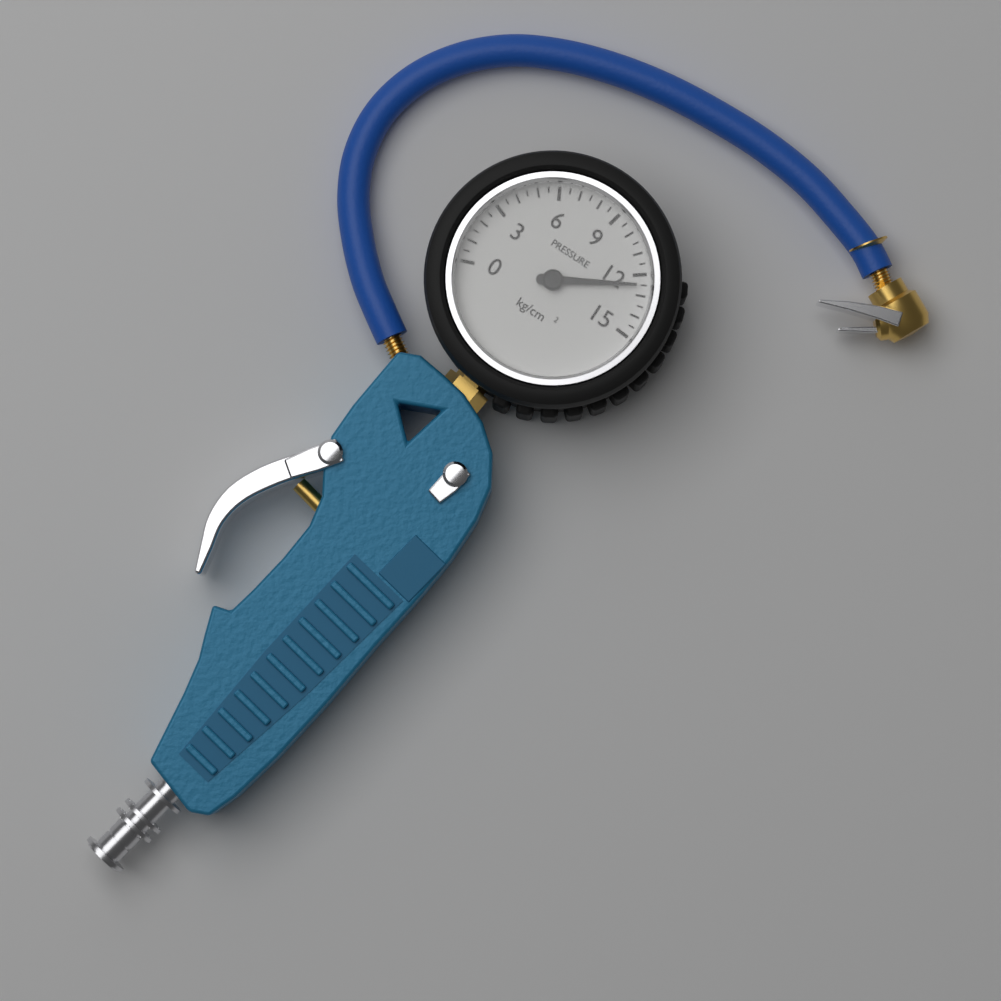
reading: 12.5 kg/cm²
